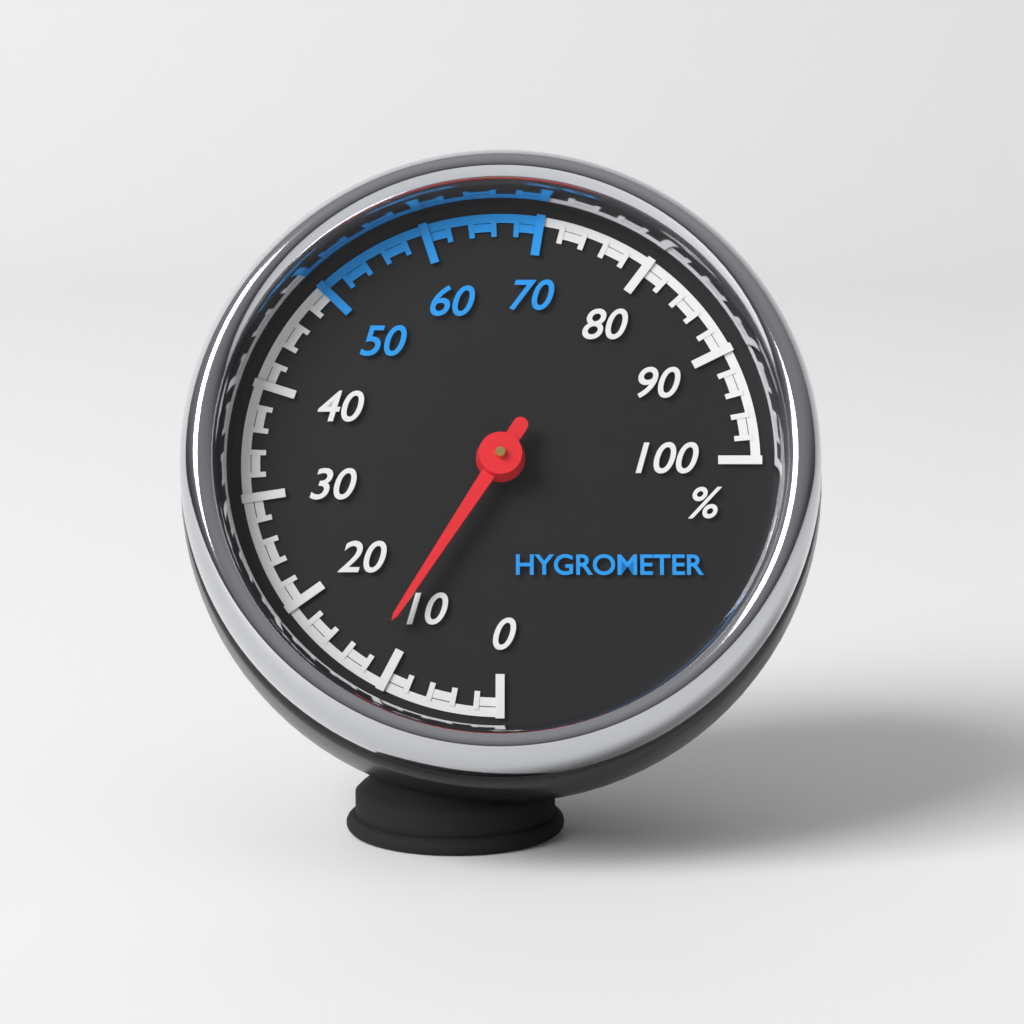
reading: 12 %
